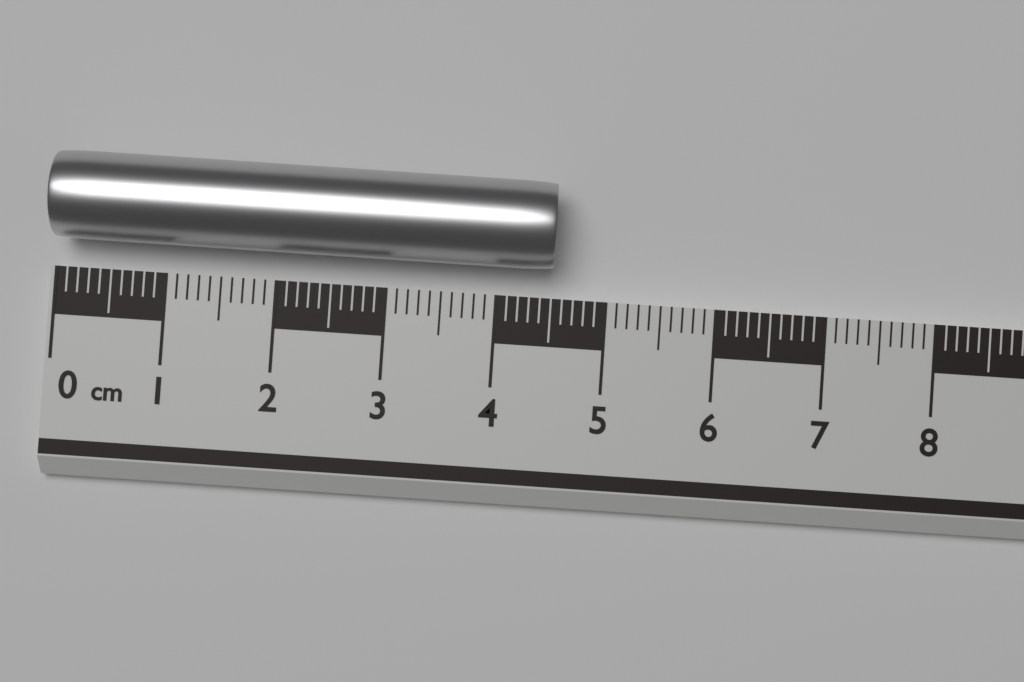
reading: 4.5 cm
